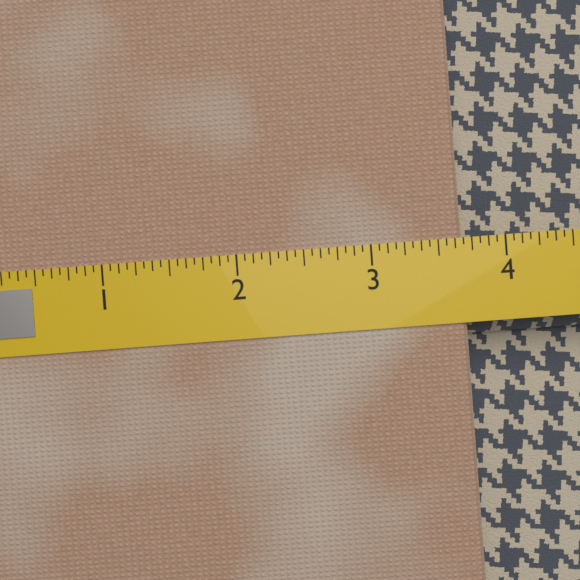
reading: 3.6875 (no unit)
